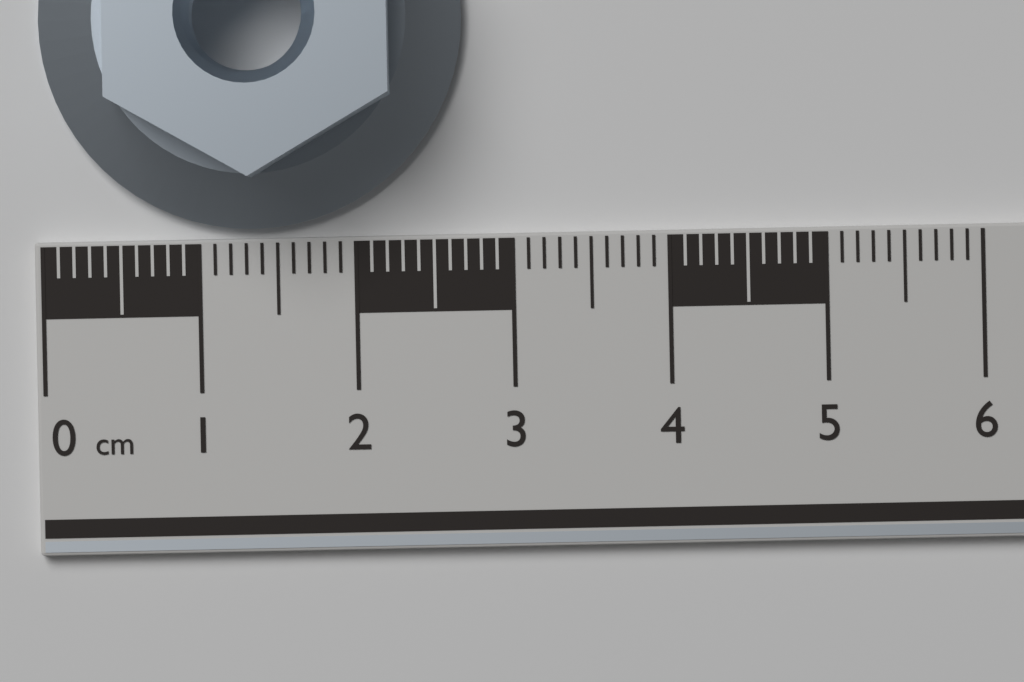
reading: 2.7 cm
